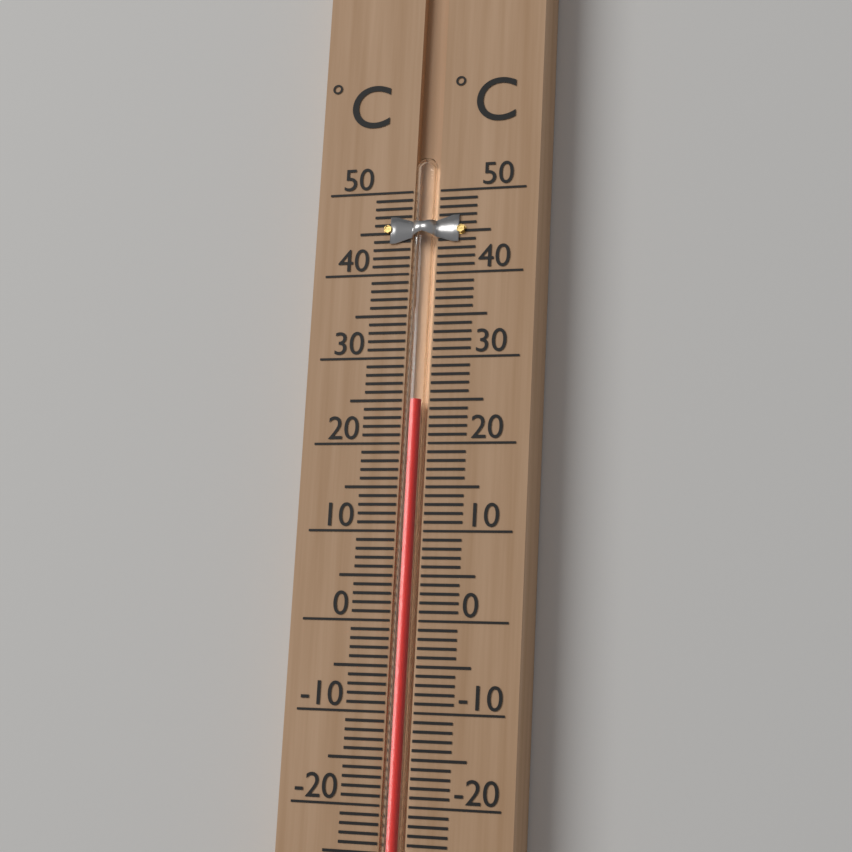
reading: 25 °C
